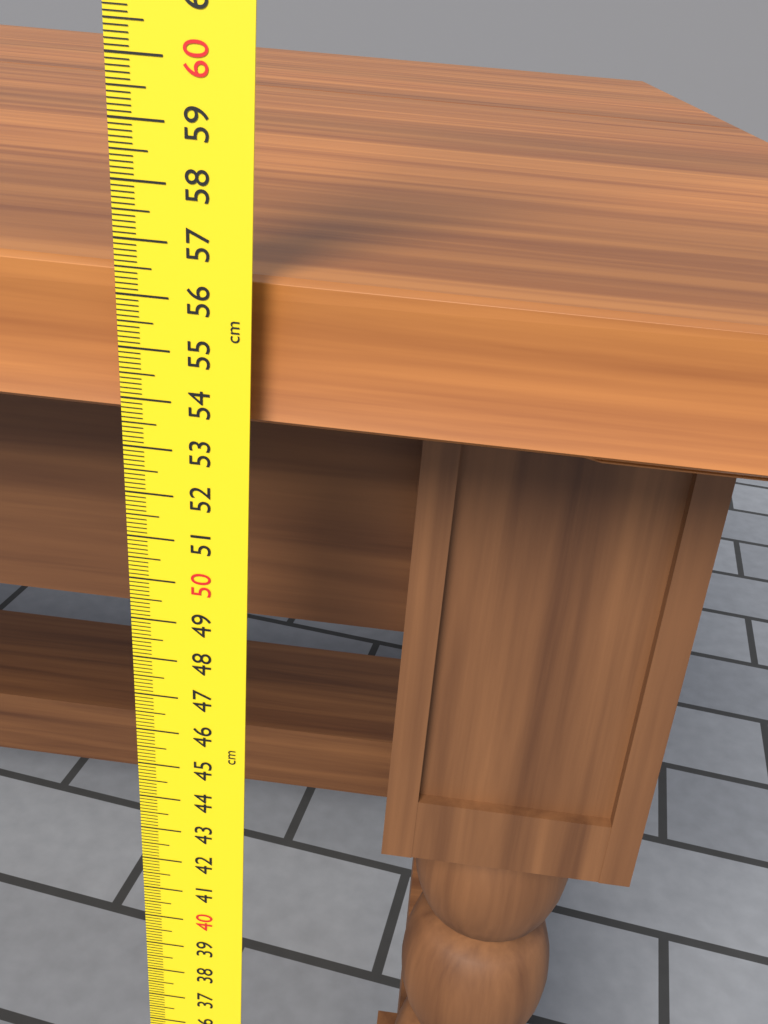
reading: 56.4 cm
